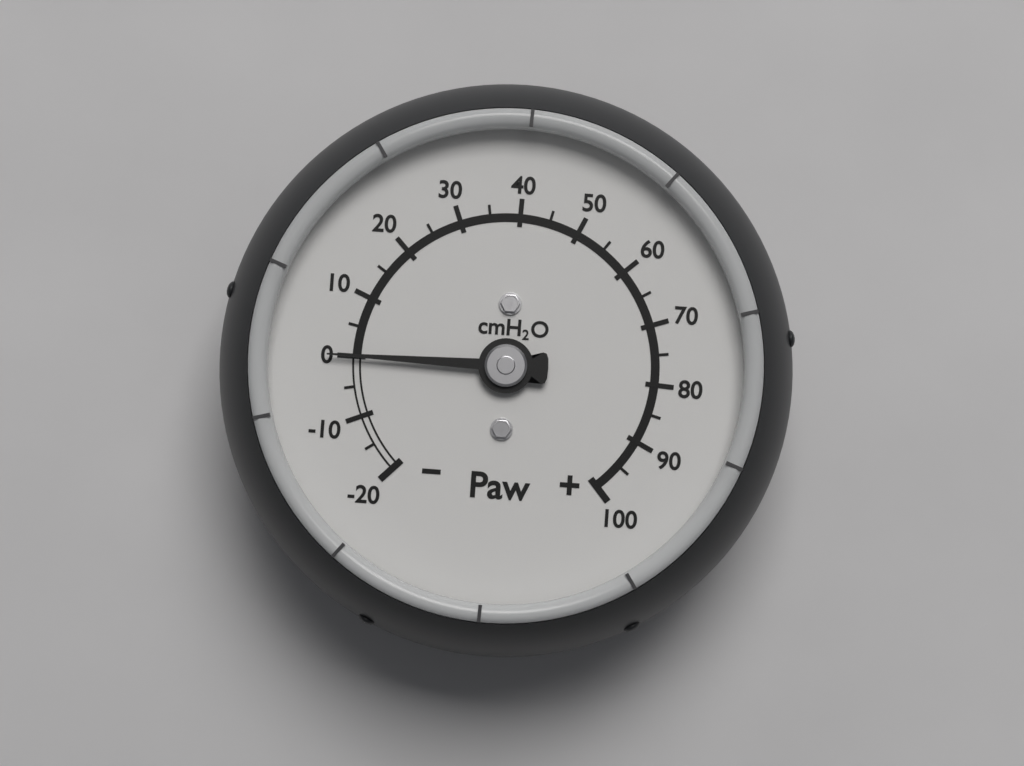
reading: 0 cmH2O
